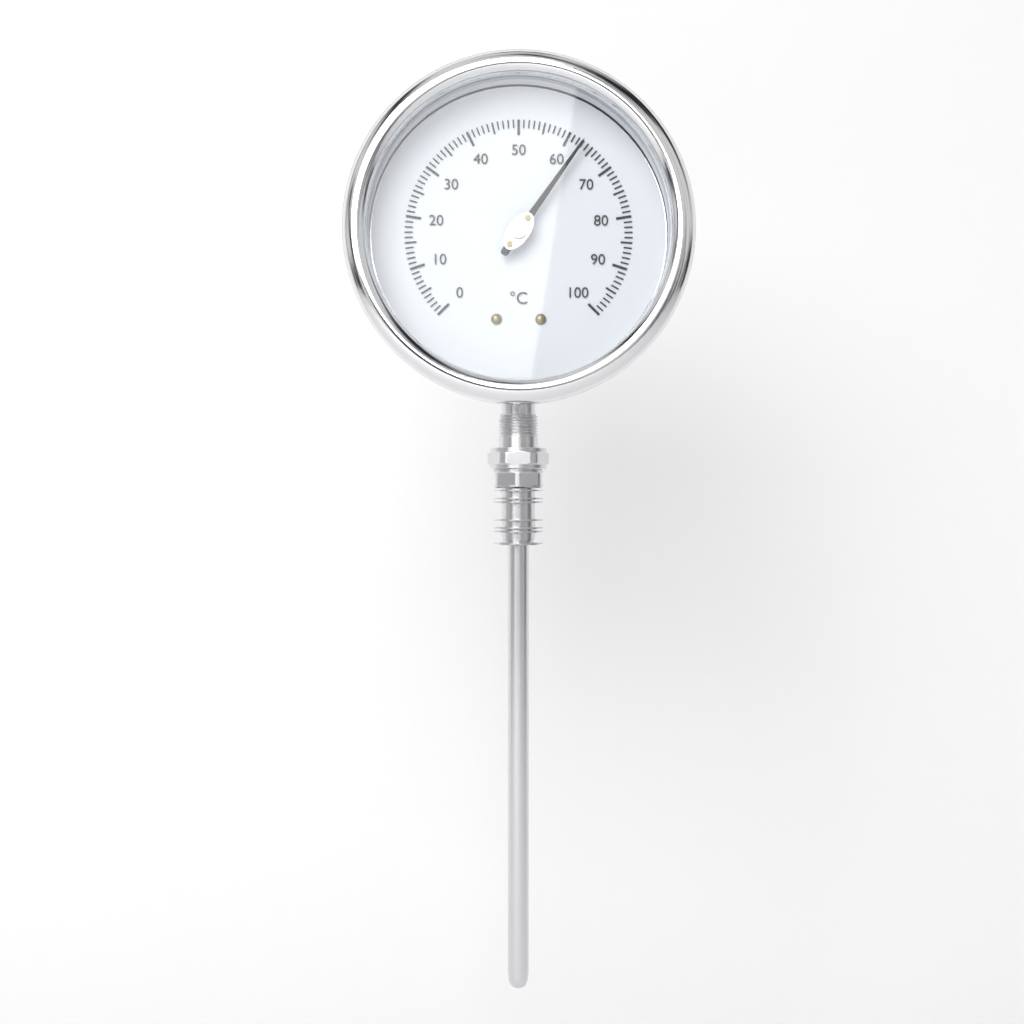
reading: 63 °C
